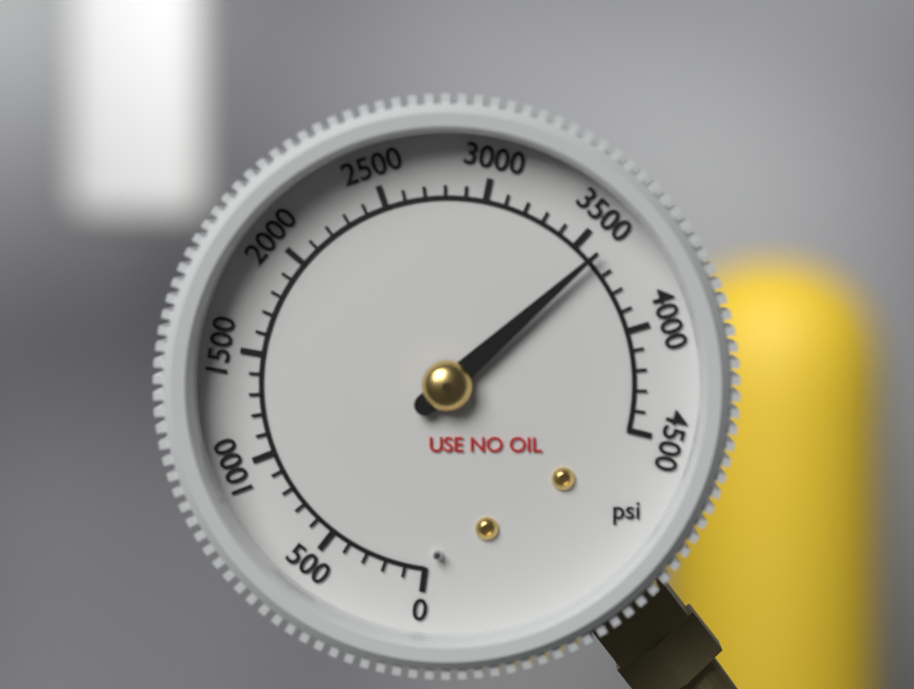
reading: 3600 psi
